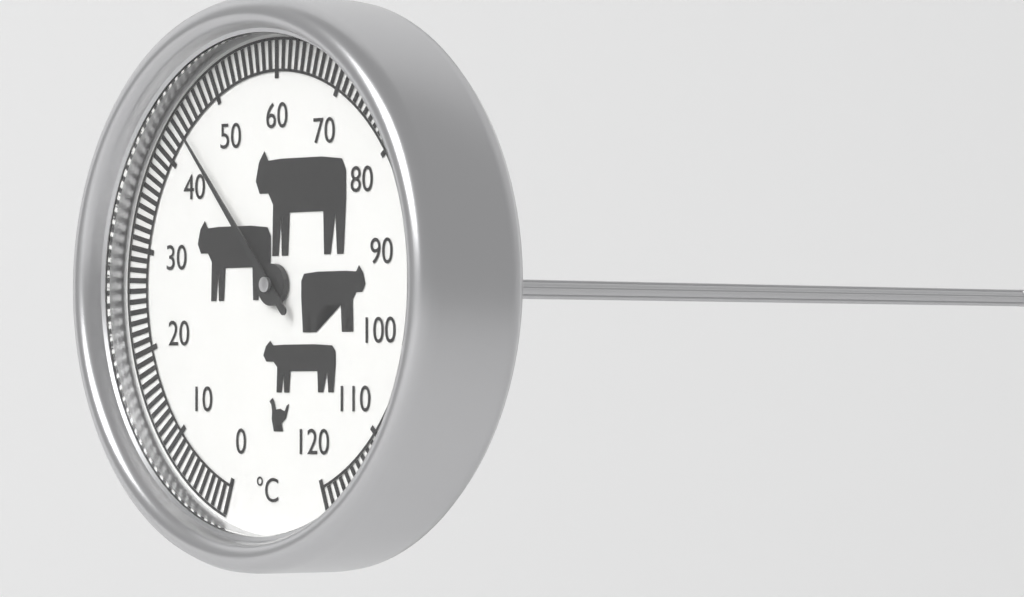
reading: 44 °C
